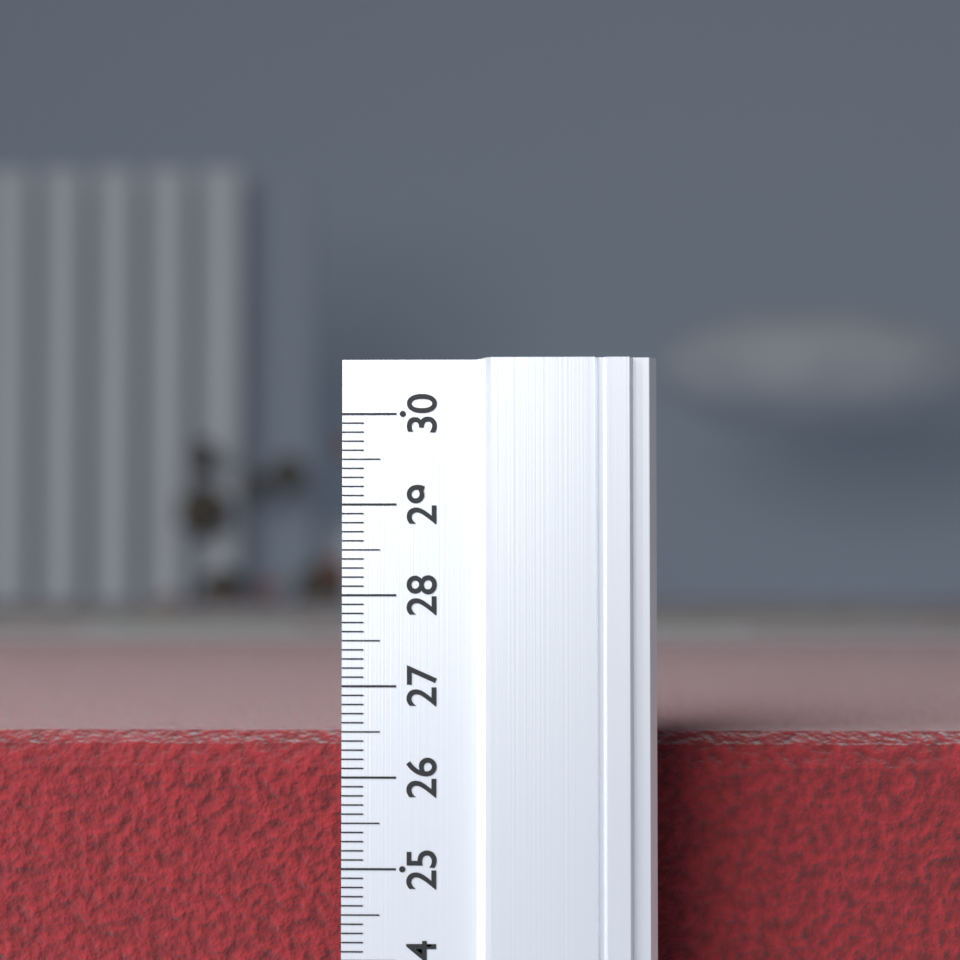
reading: 26.4 (no unit)
